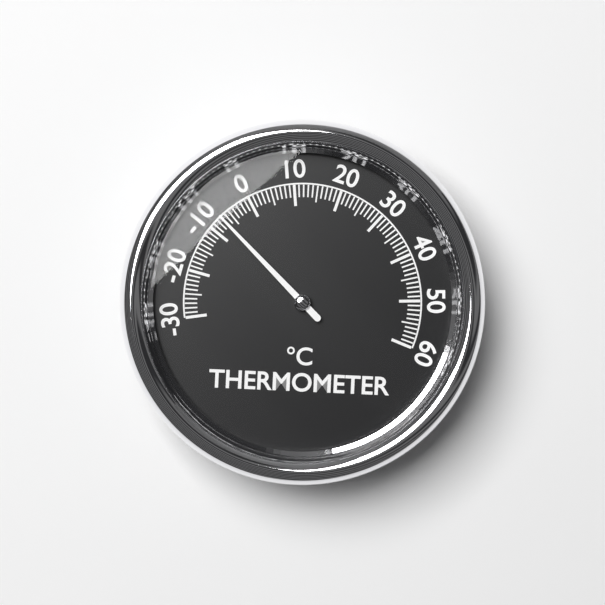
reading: -7 °C
